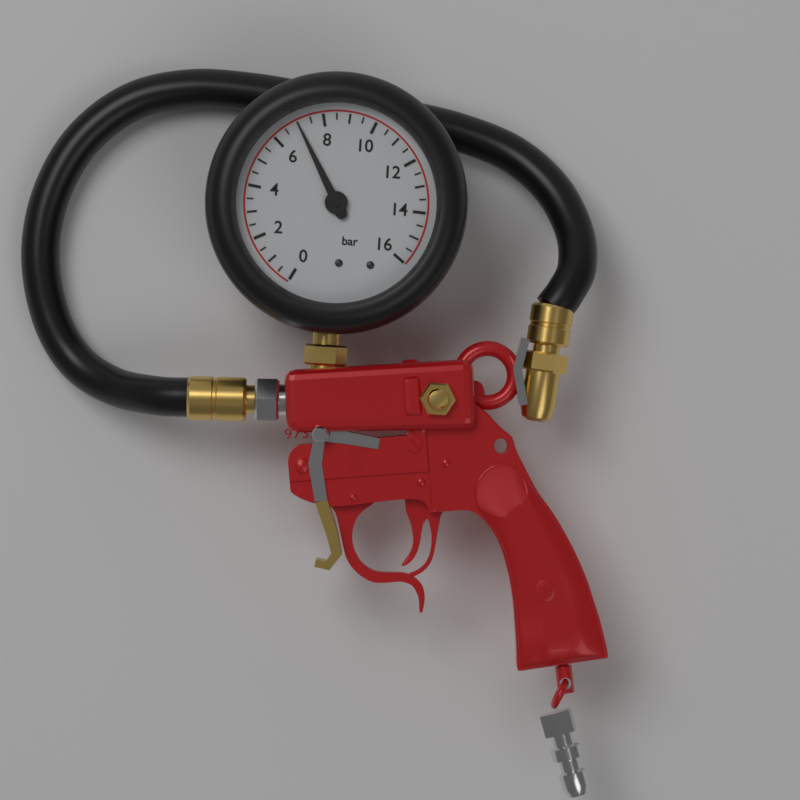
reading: 7.0 bar
